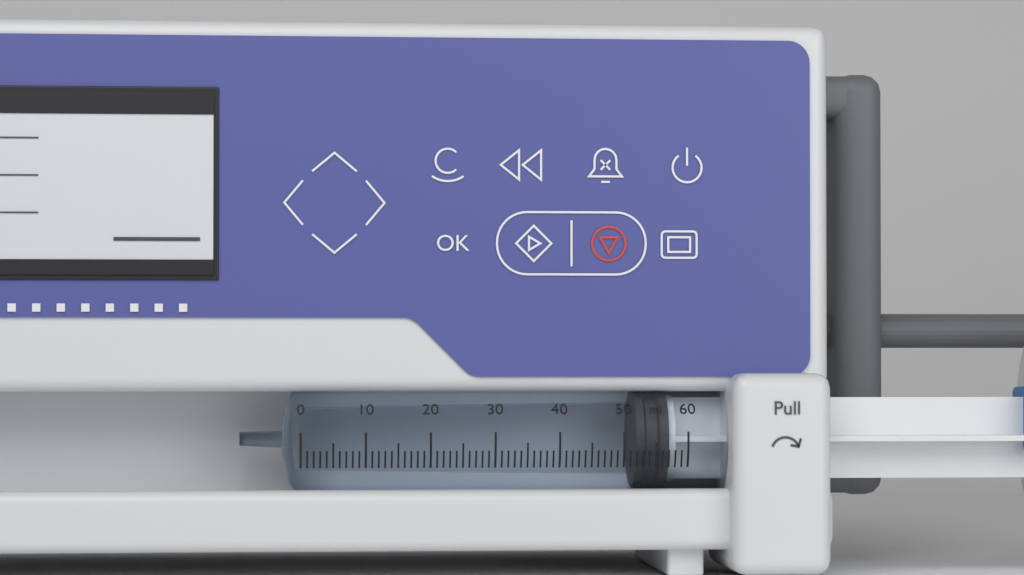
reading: 52 ml
